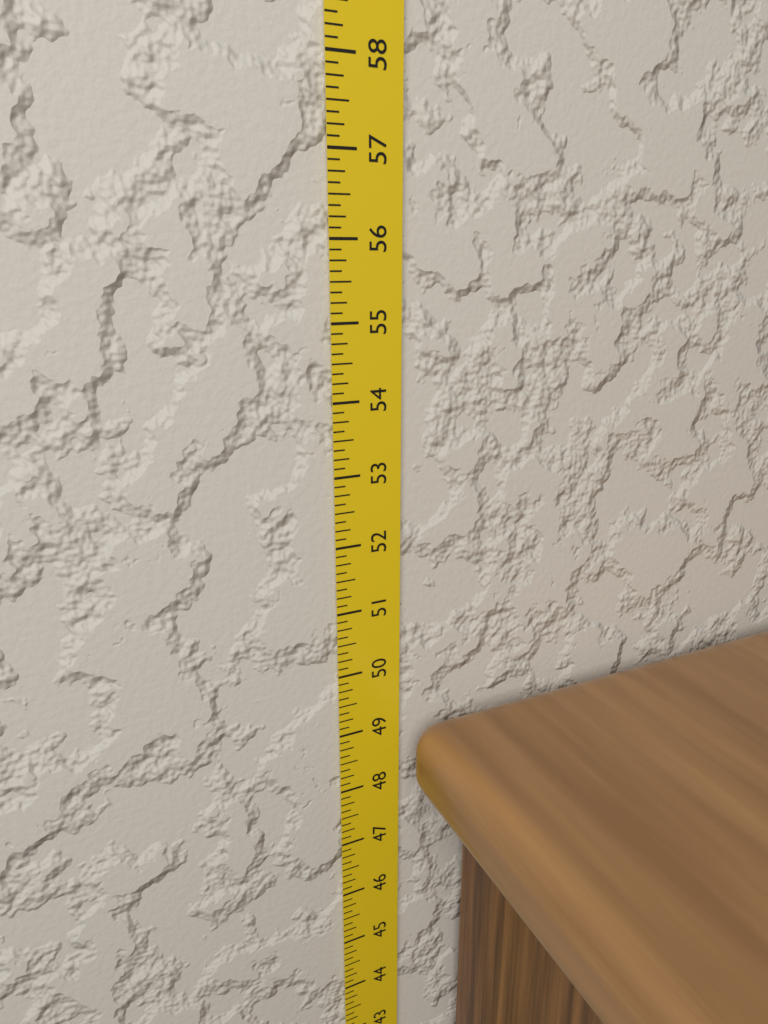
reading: 49.125 in
